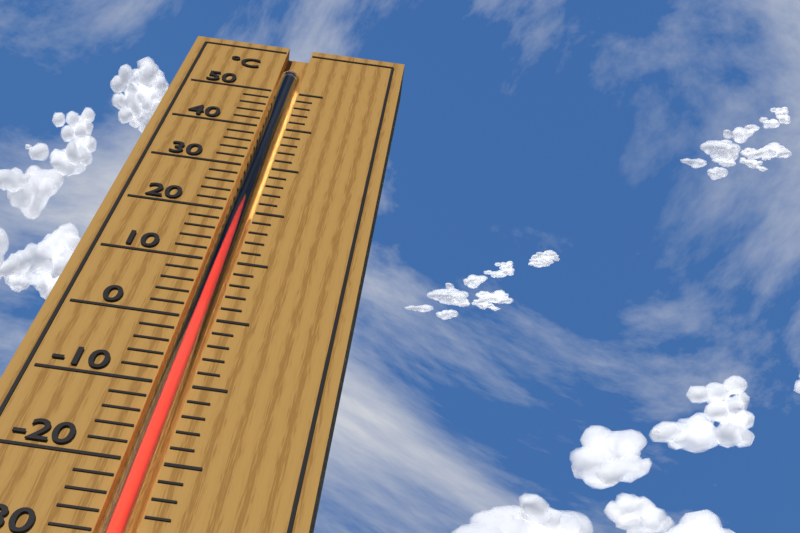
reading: 22 °C
